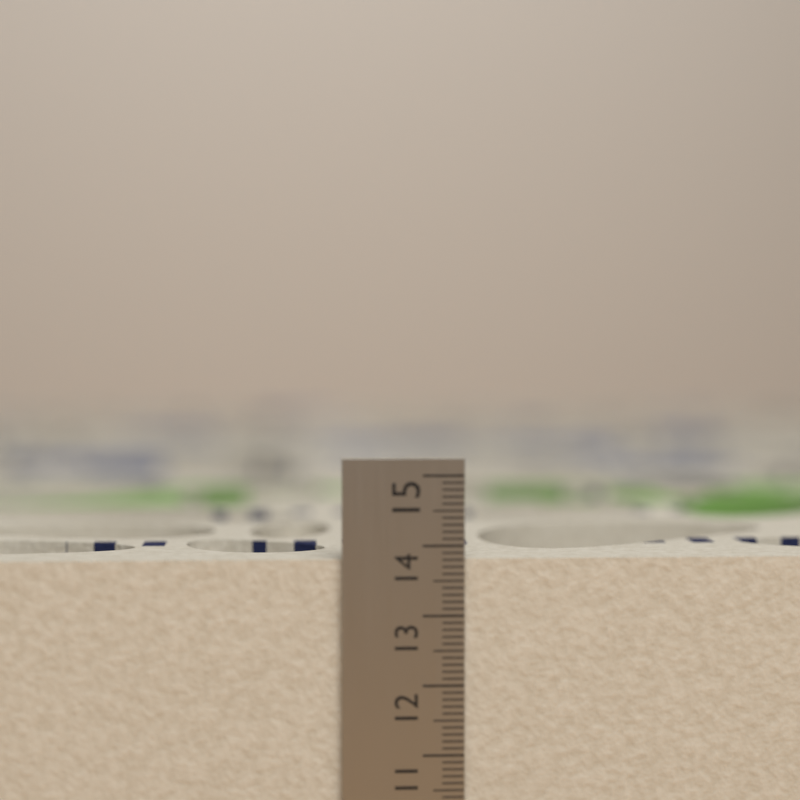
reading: 13.8 cm
